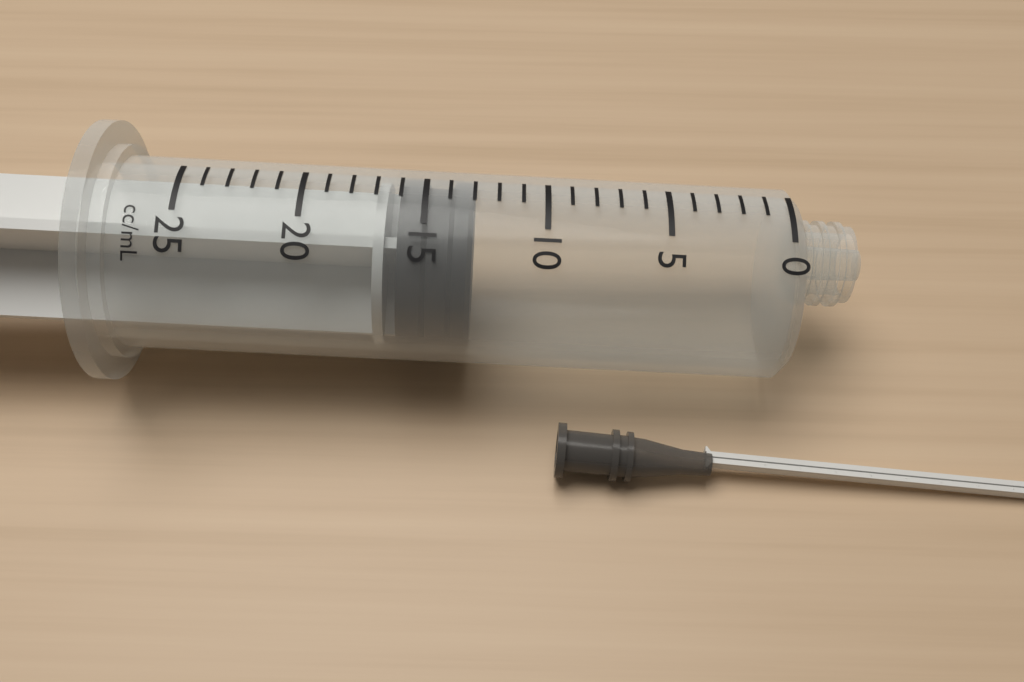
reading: 13 ml
